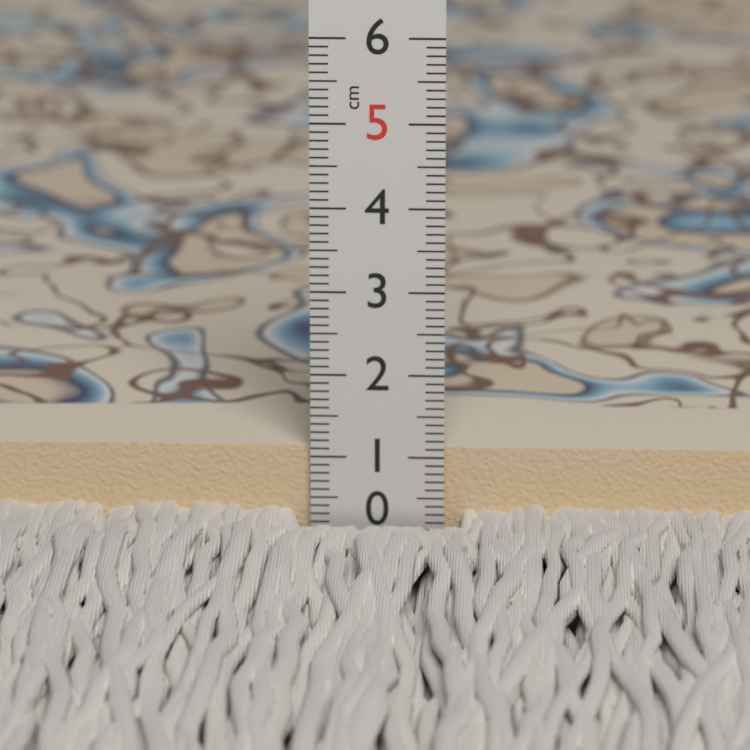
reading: 1.1 cm
